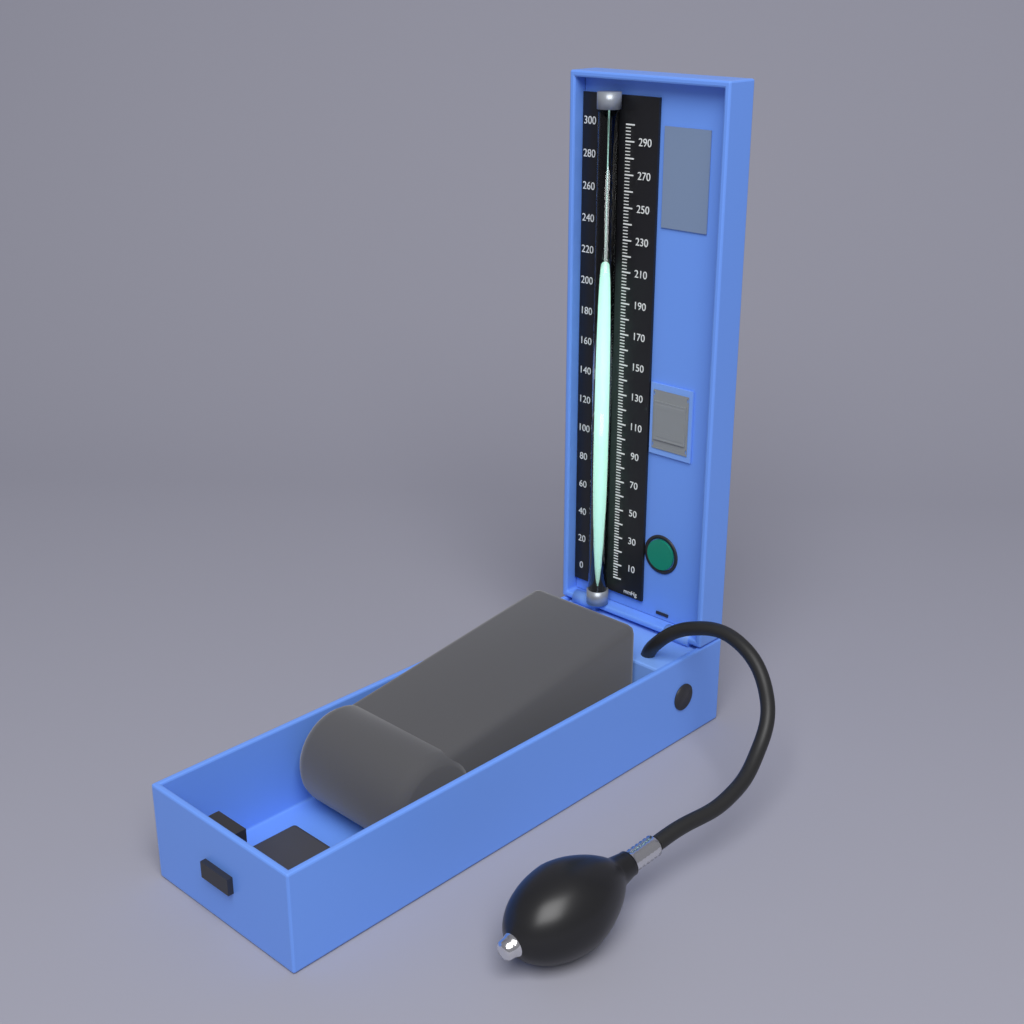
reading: 208 mmHg
